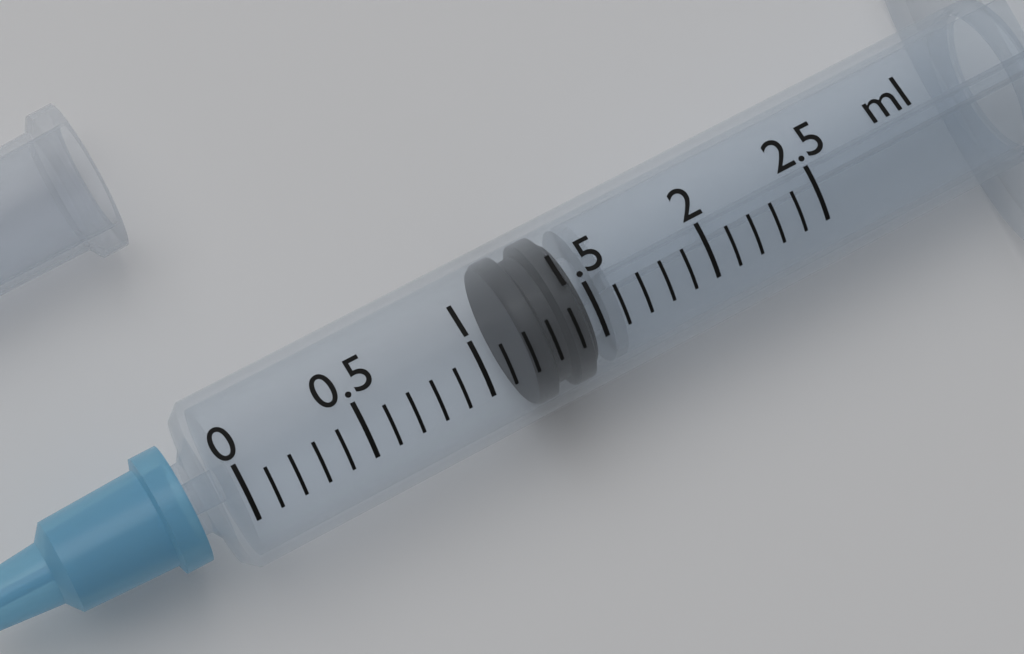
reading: 1.2 ml
